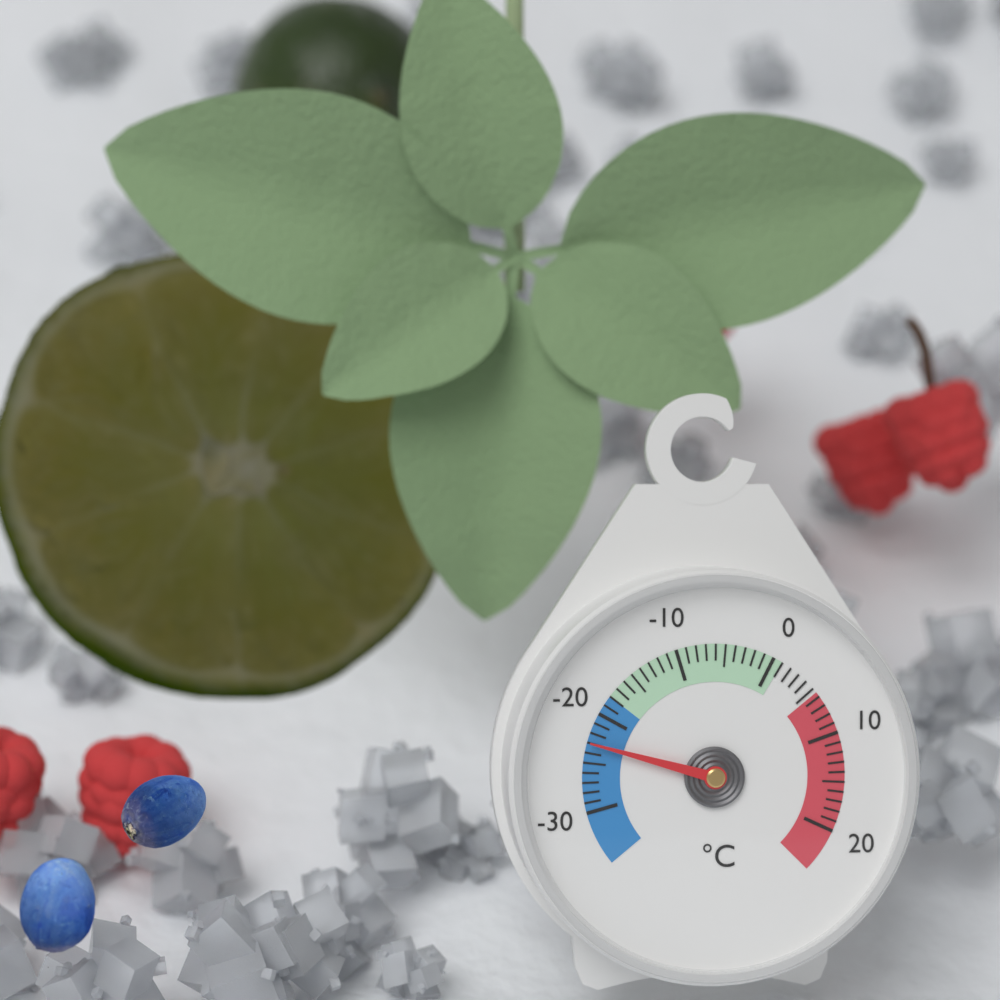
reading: -23 °C
